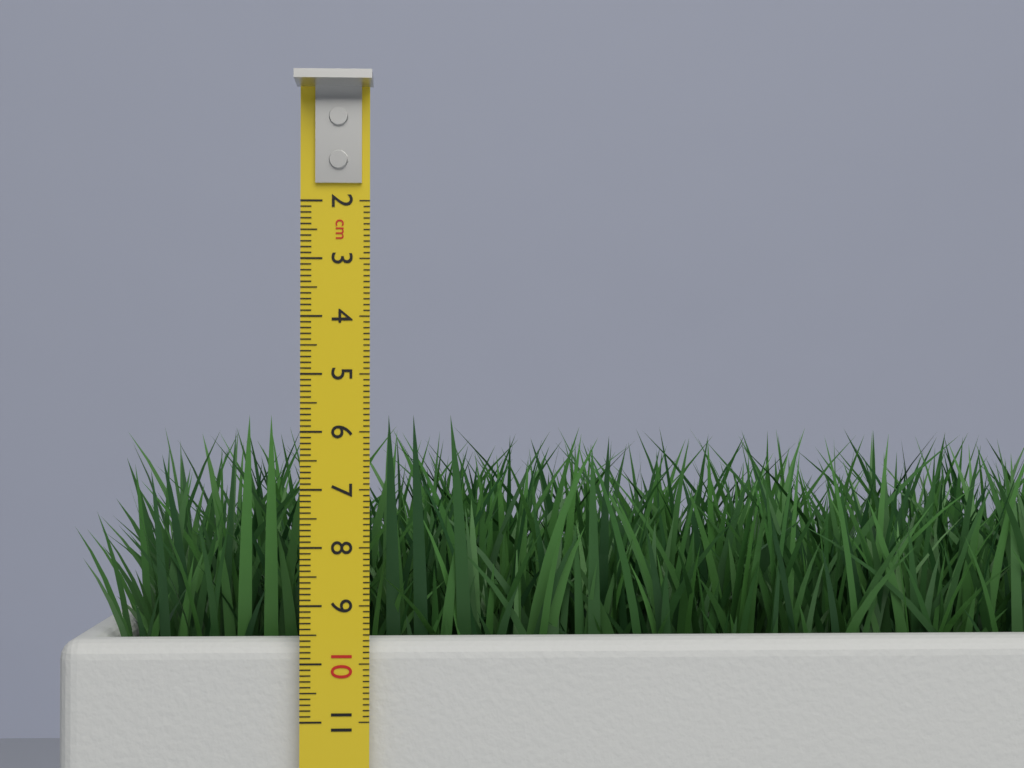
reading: 5.7 cm
